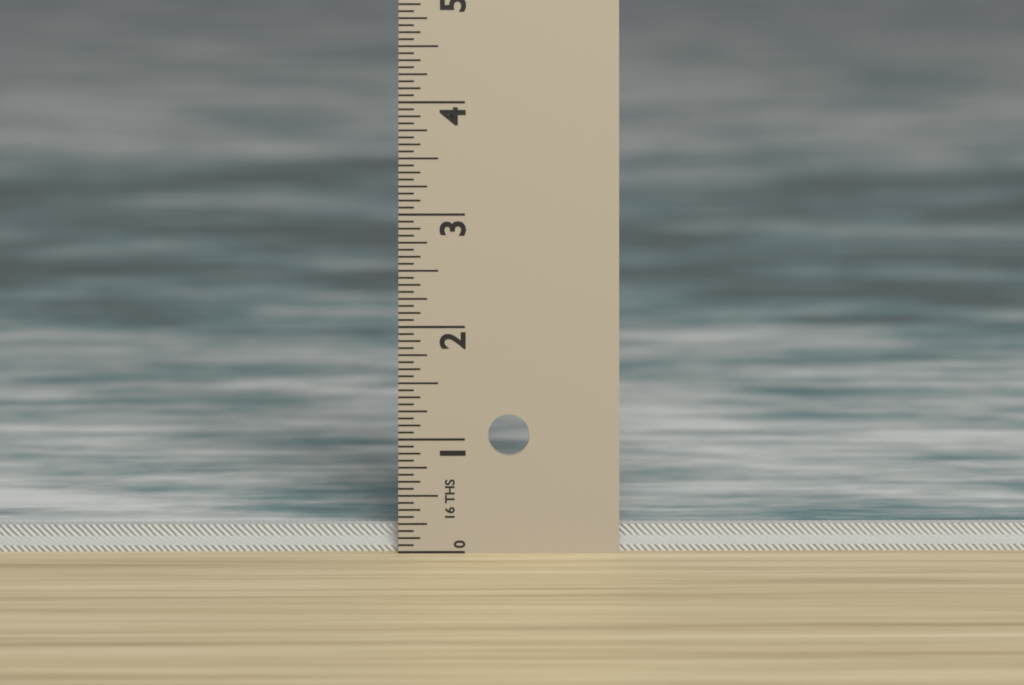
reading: 0.1250 in
